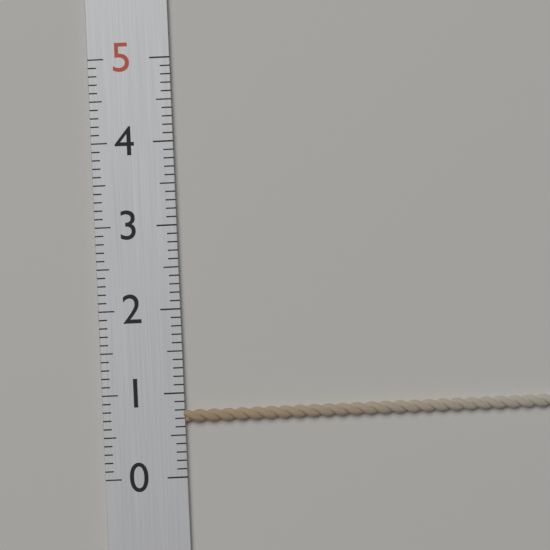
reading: 0.8 (no unit)
